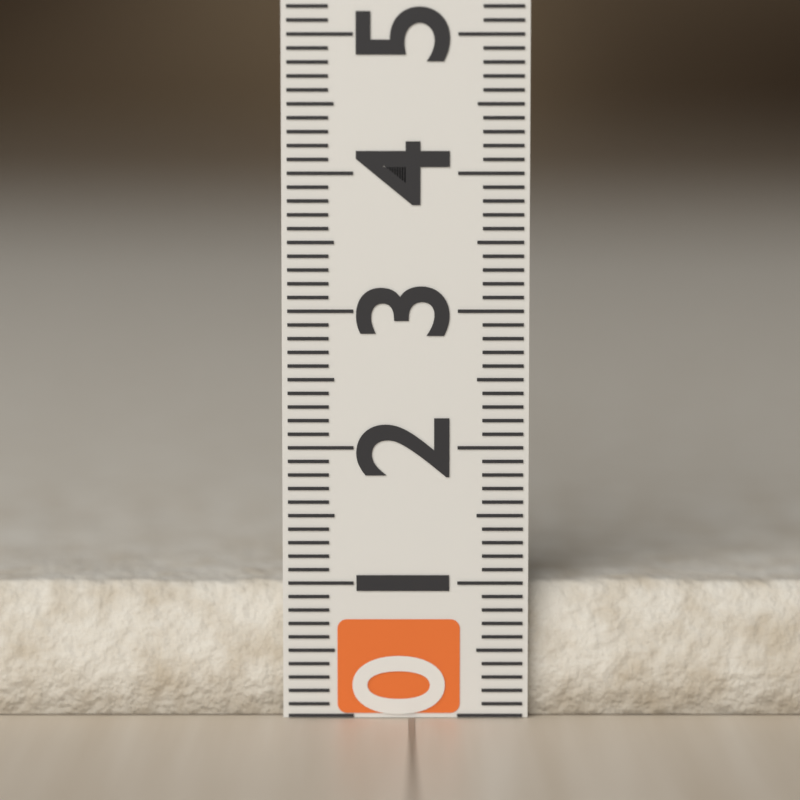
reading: 1.0 (no unit)
